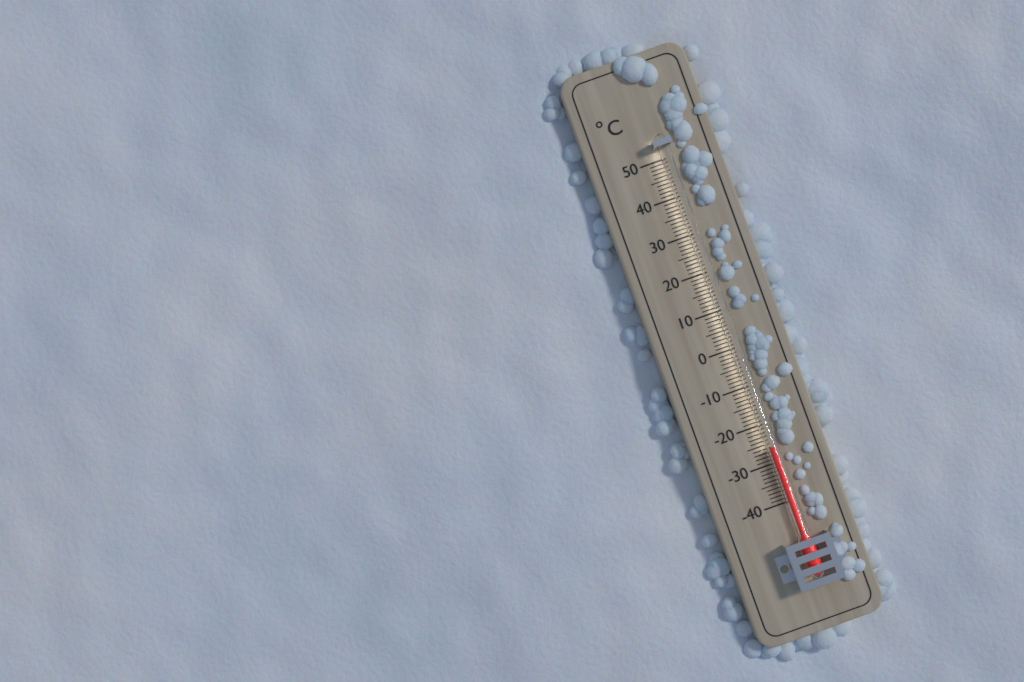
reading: -26 °C
